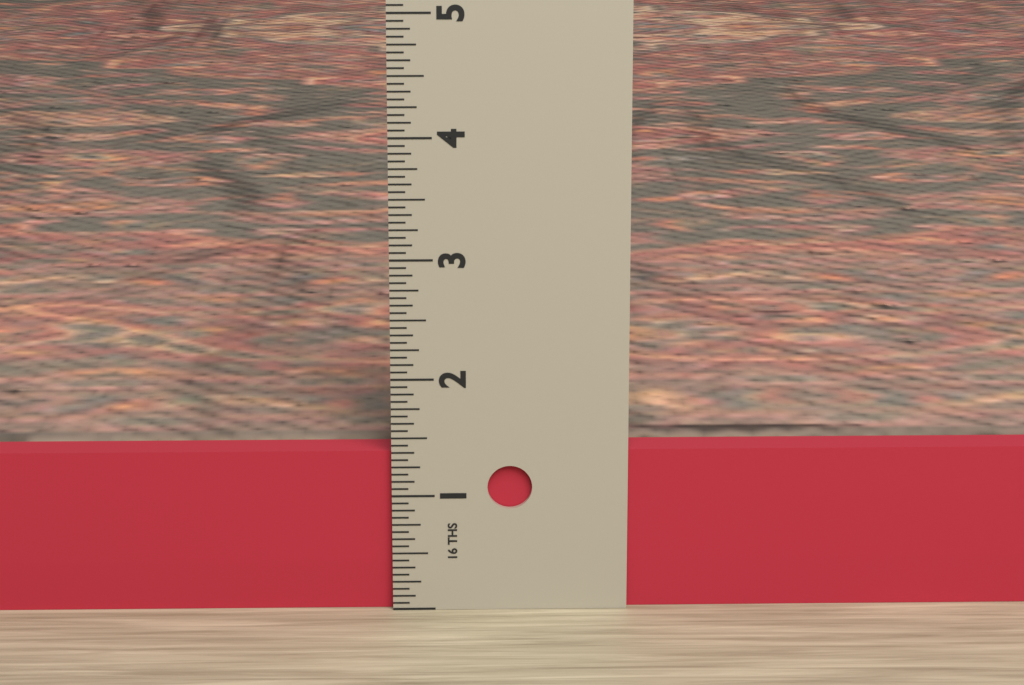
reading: 1.3750 in
